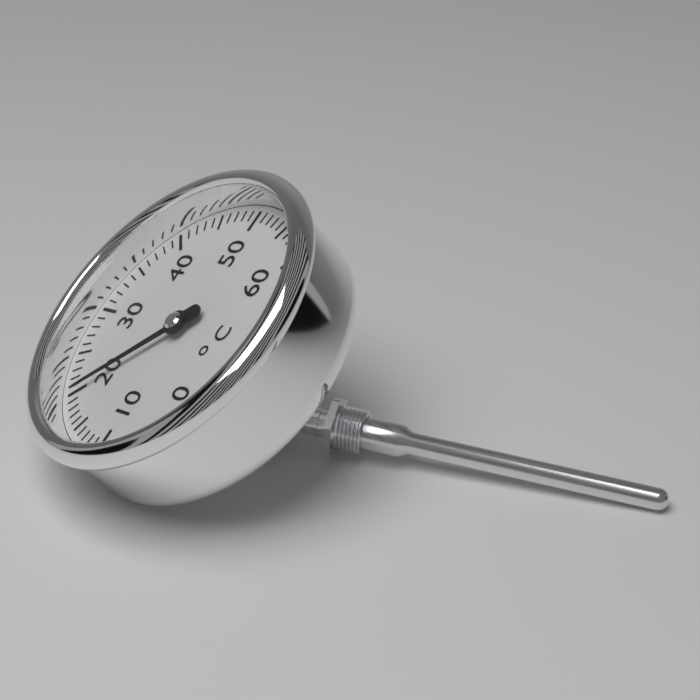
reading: 20 °C
